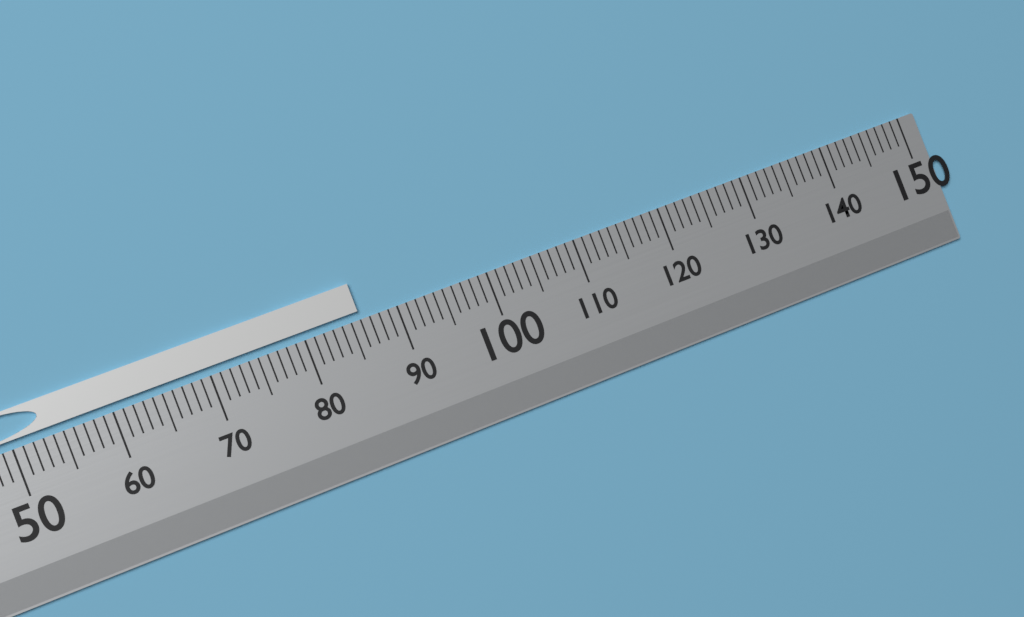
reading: 86 (no unit)
